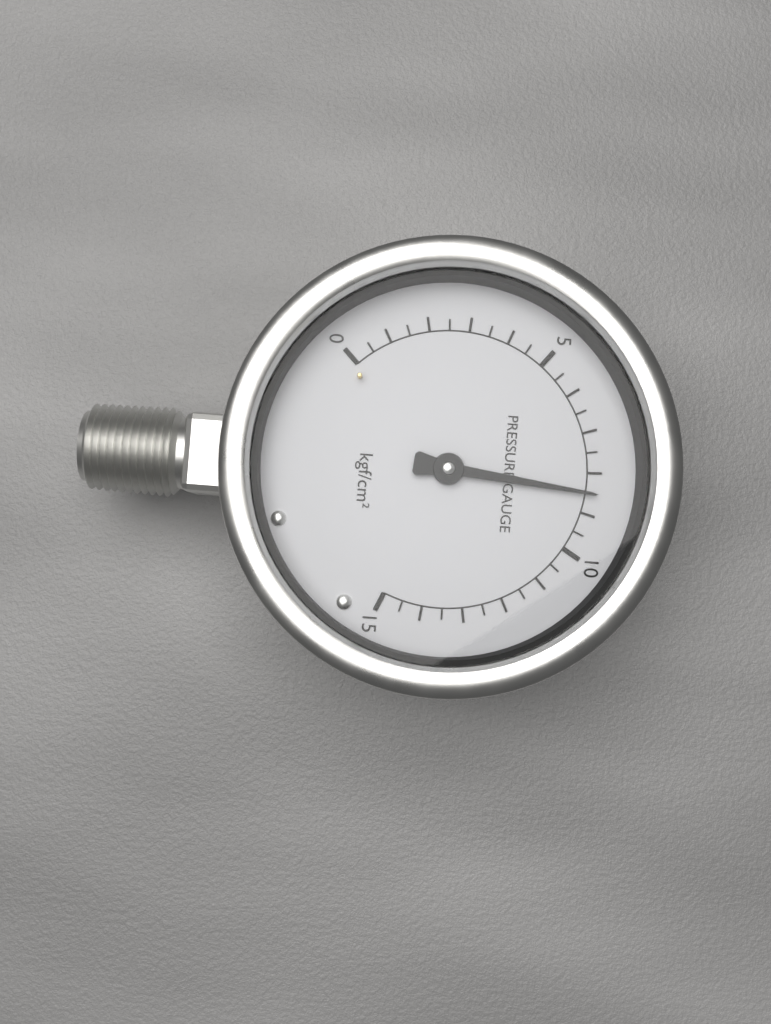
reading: 8.5 kgf/cm²
